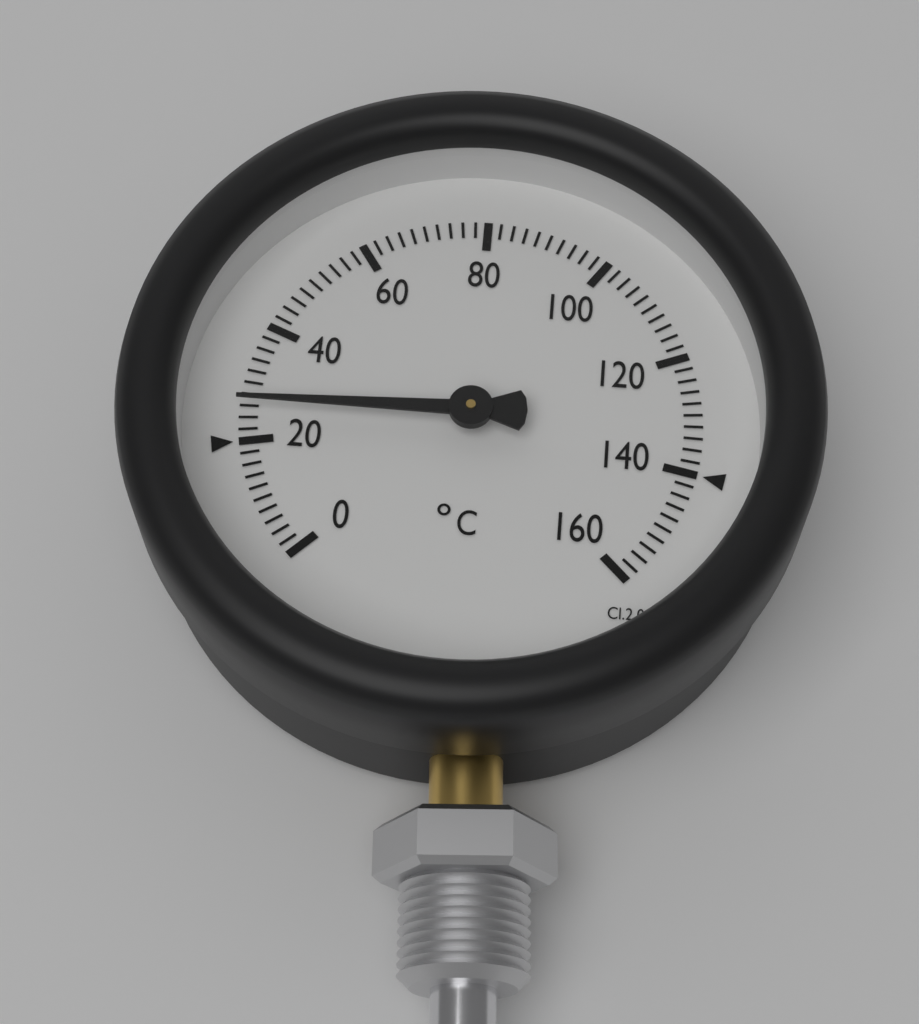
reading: 26 °C
